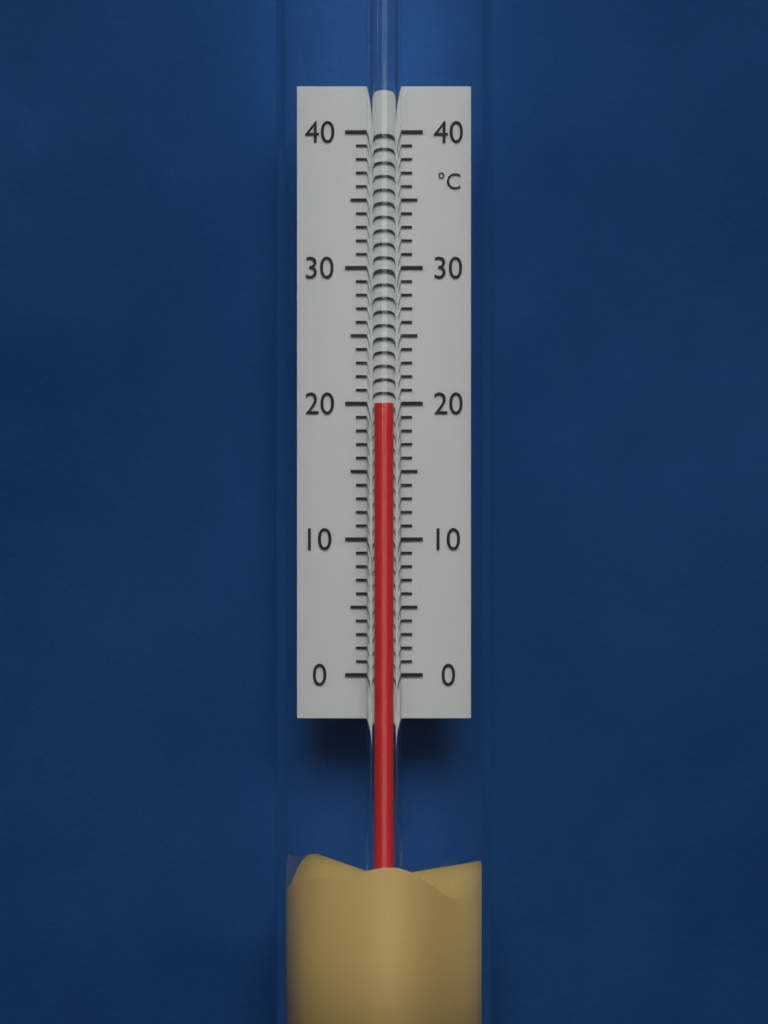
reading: 20 °C
